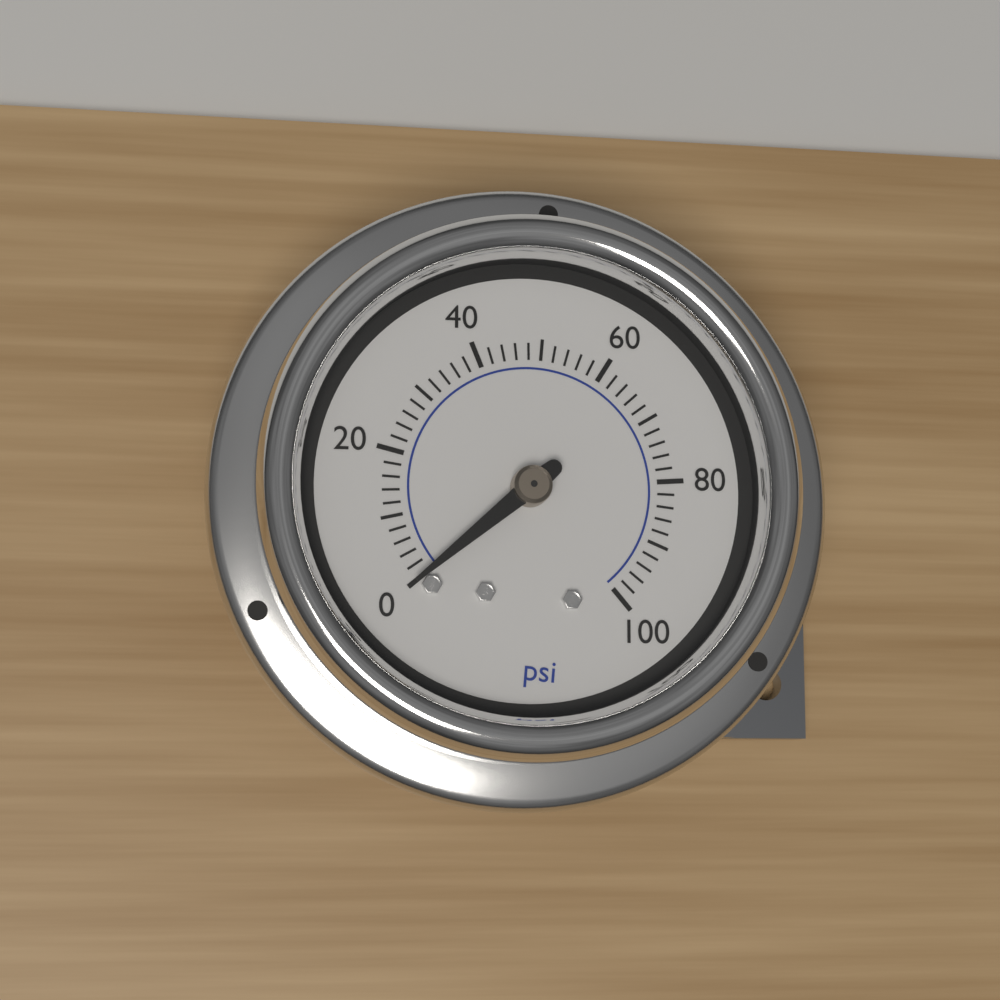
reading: 0 psi
